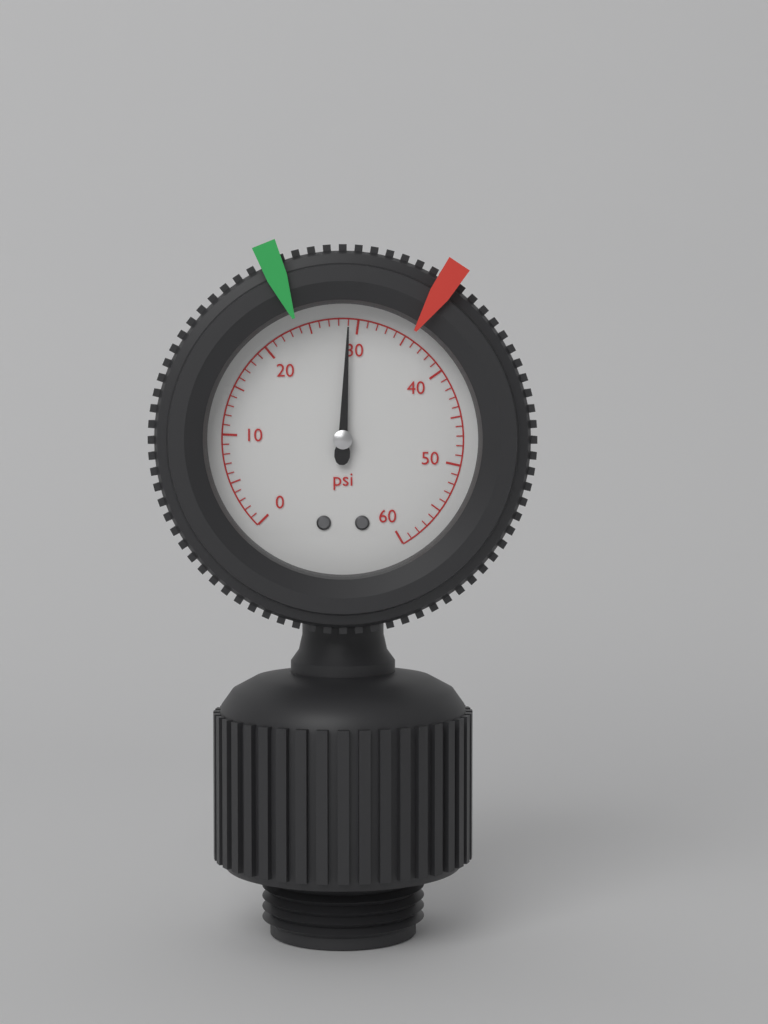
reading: 29 psi
